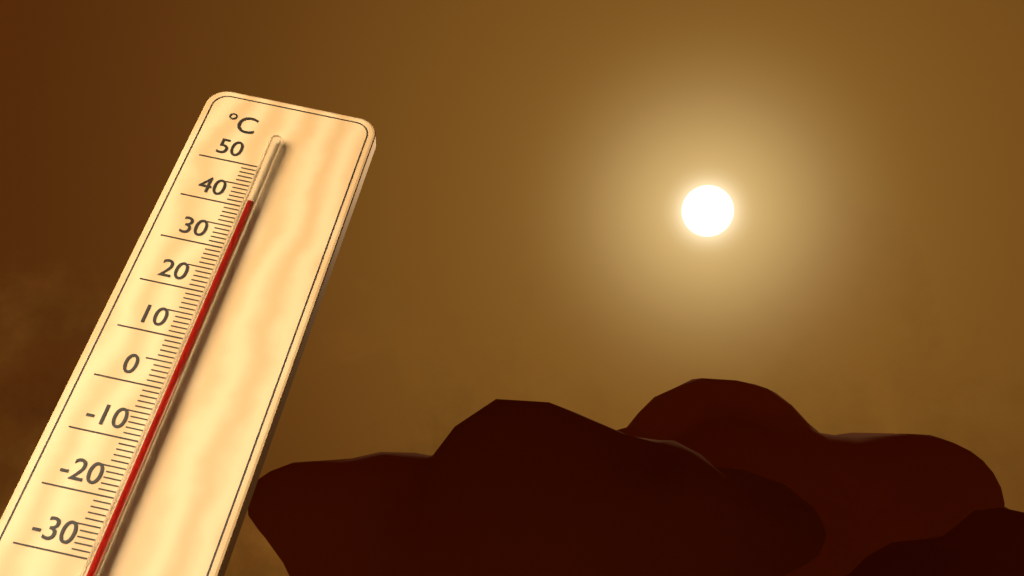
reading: 40 °C
